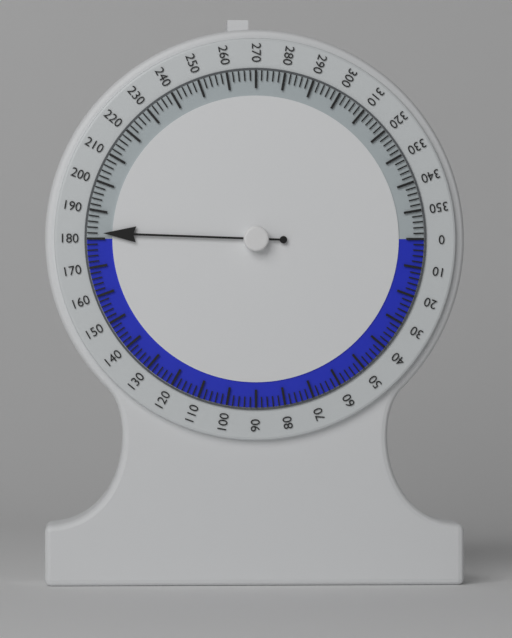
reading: 182 (no unit)
